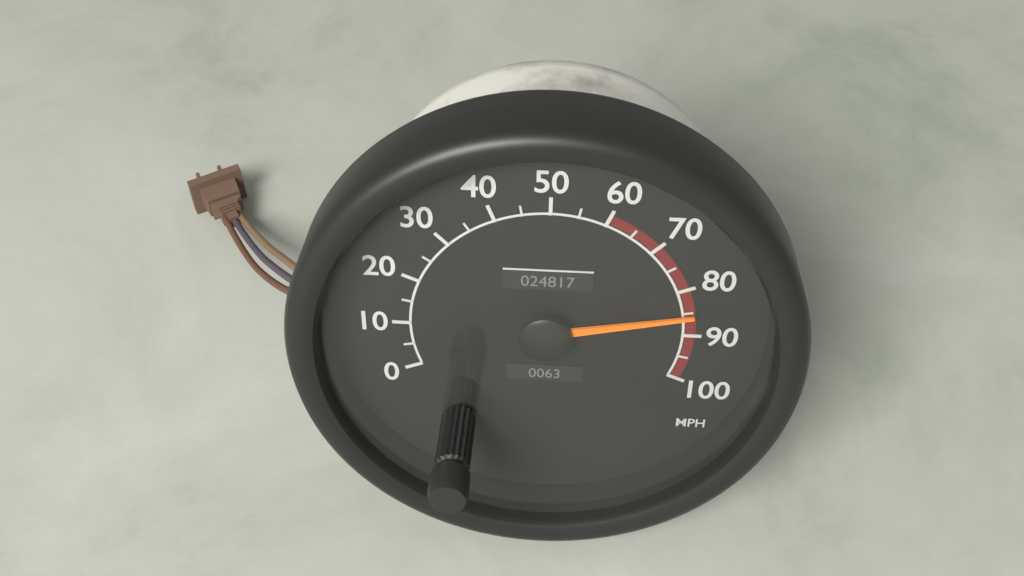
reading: 85 MPH
